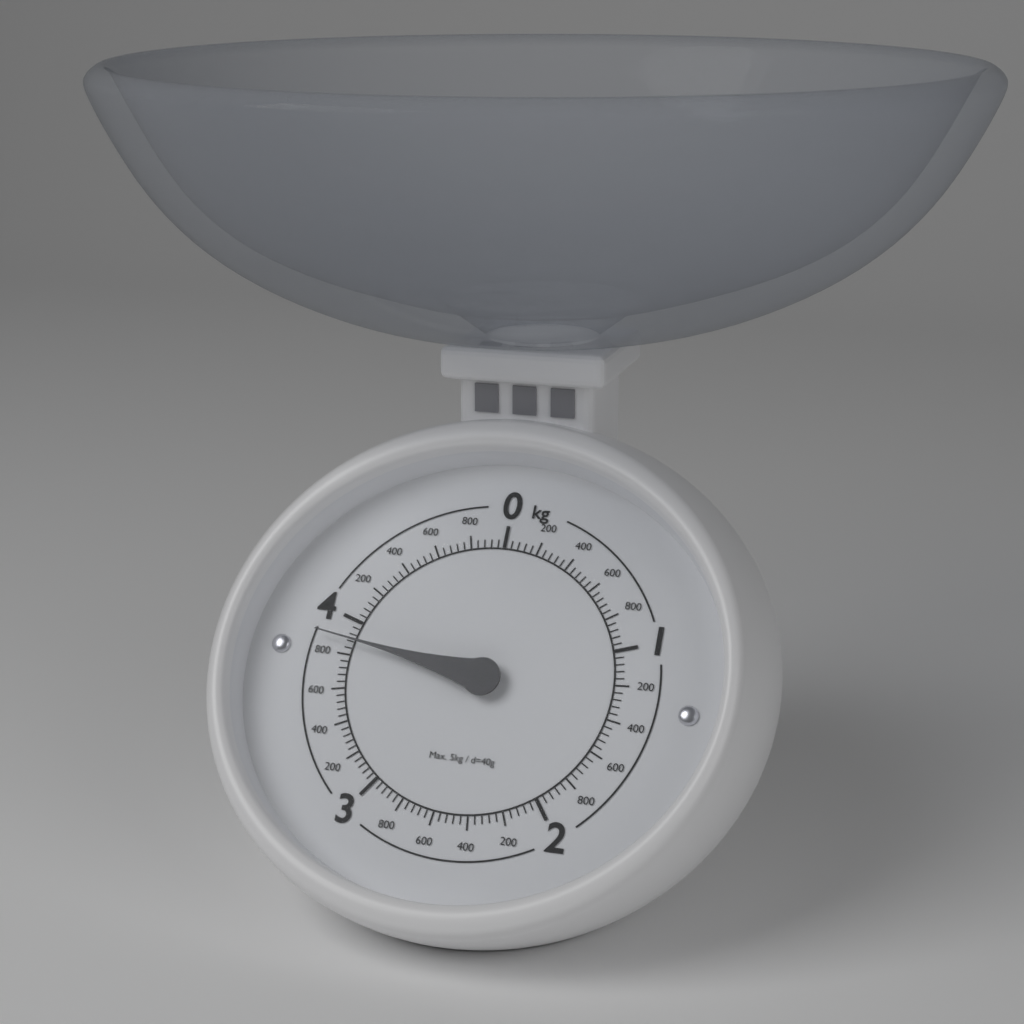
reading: 3.88 kg
